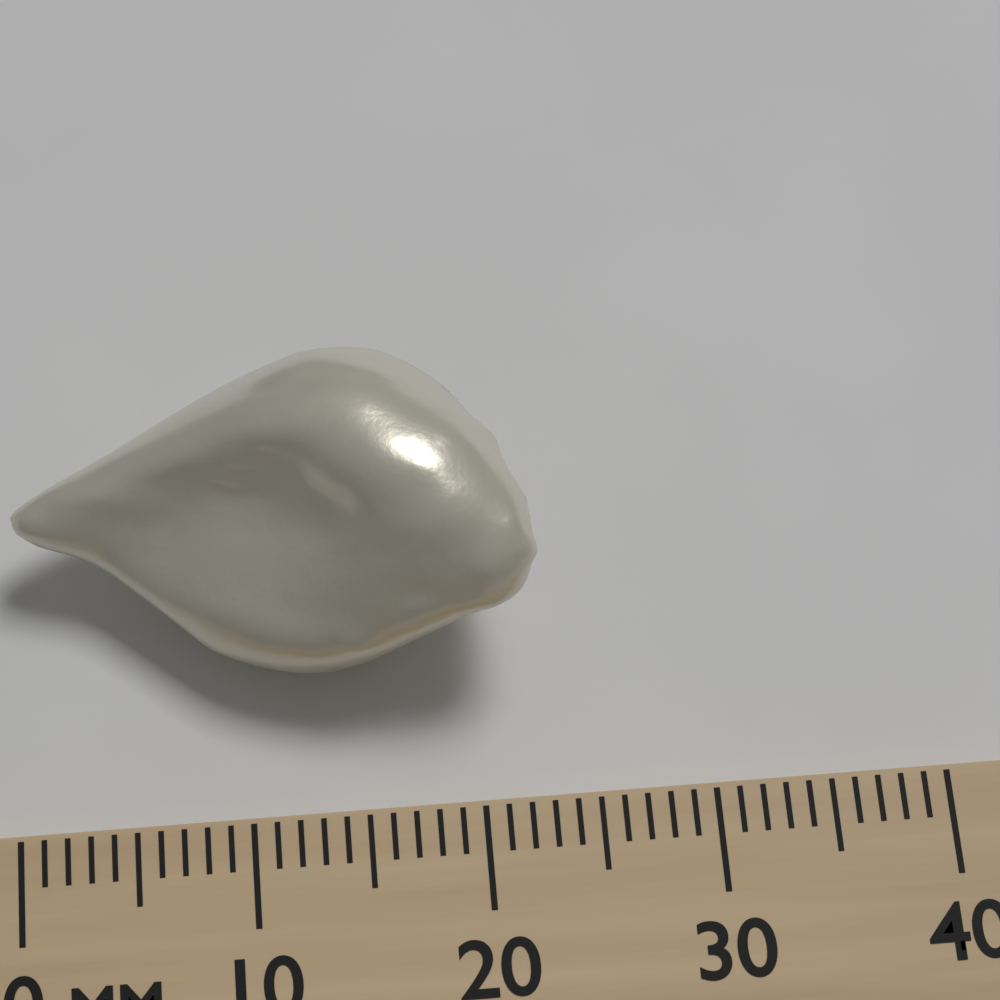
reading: 23 mm
